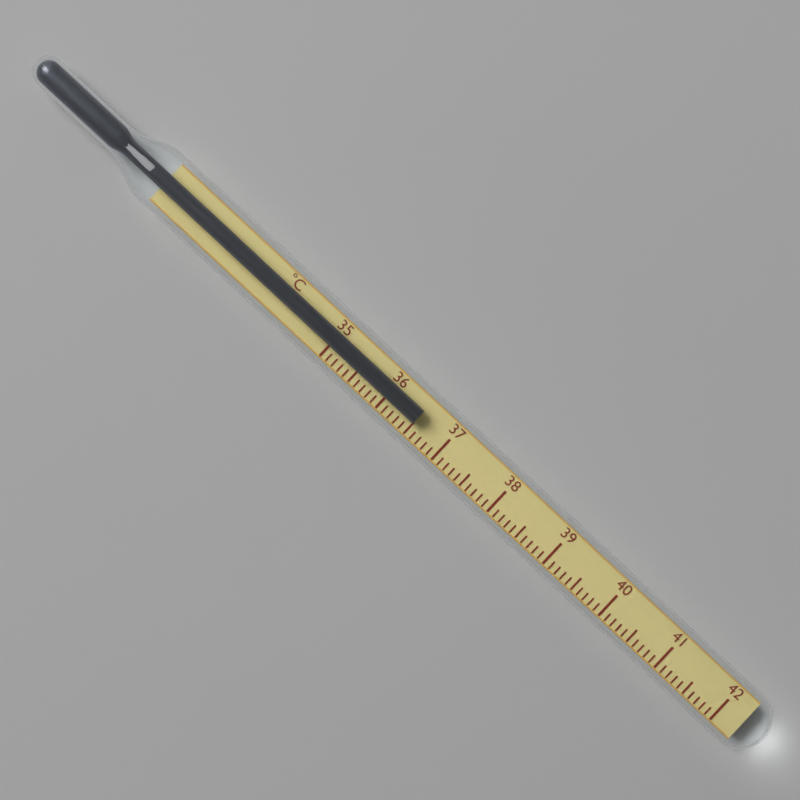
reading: 36.5 °C
